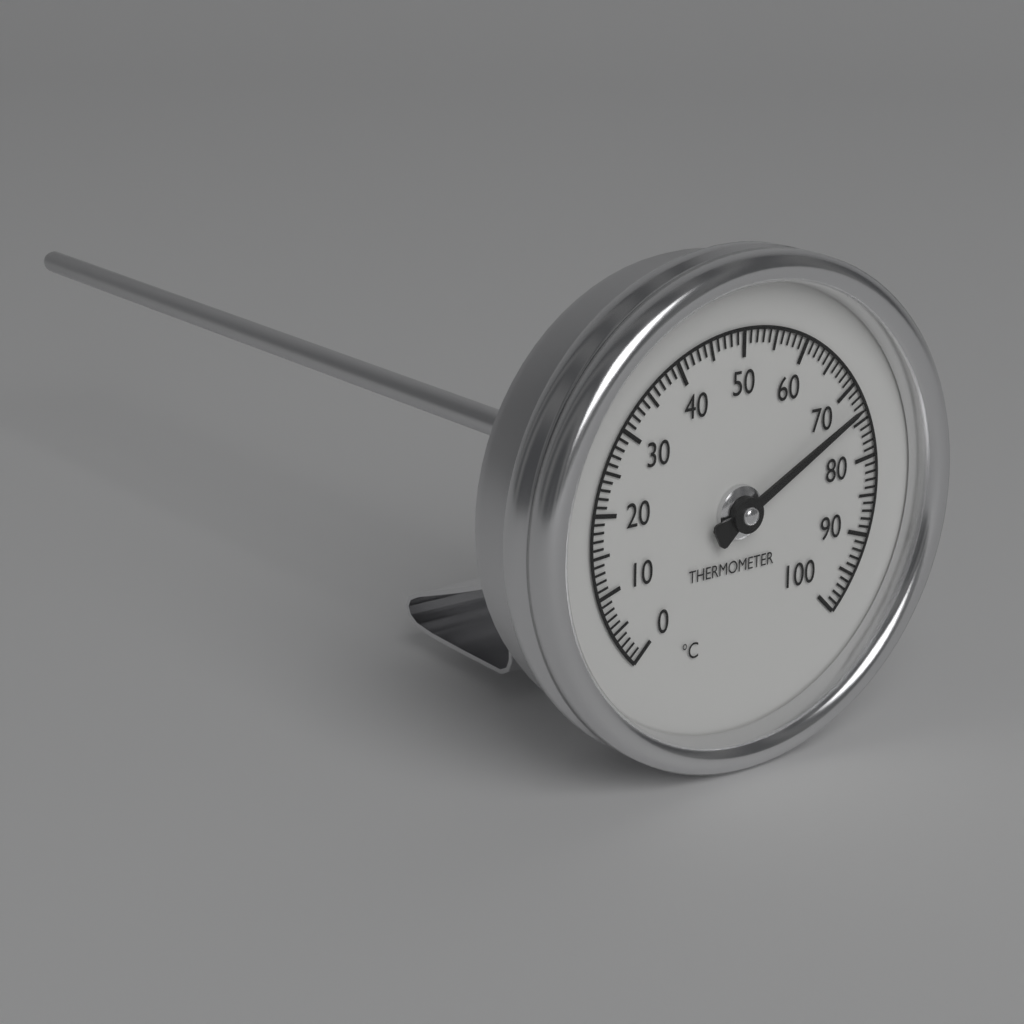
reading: 73 °C
